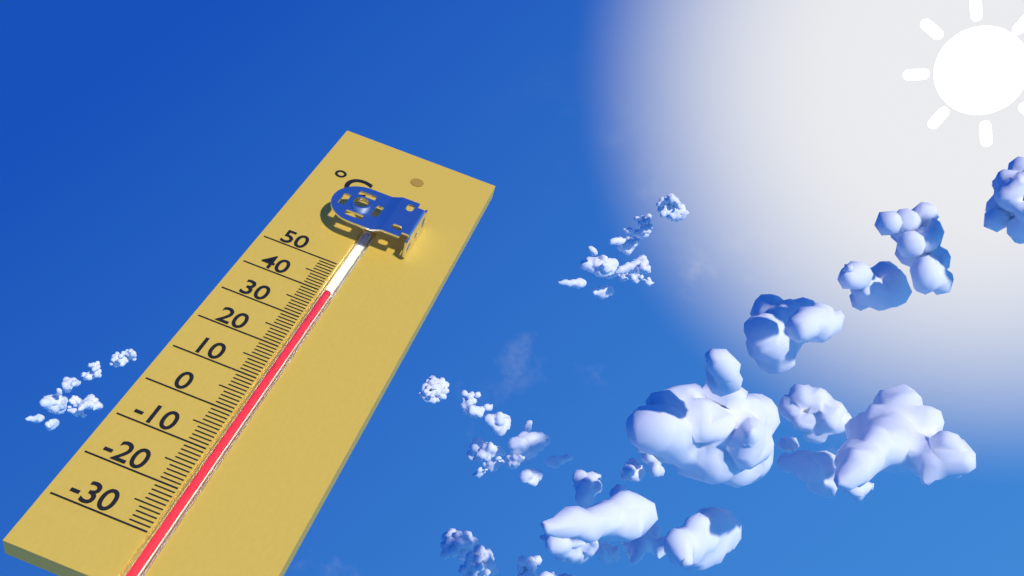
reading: 40 °C
